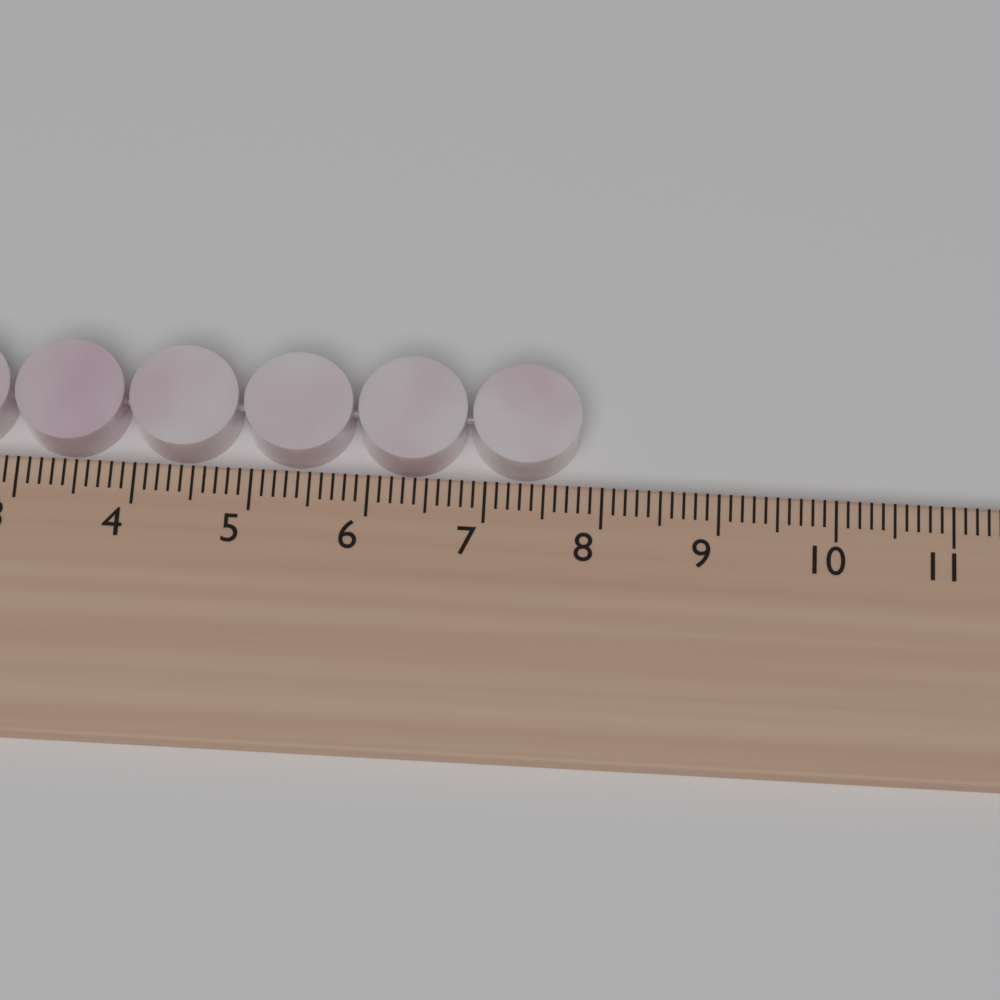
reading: 7.8 cm
